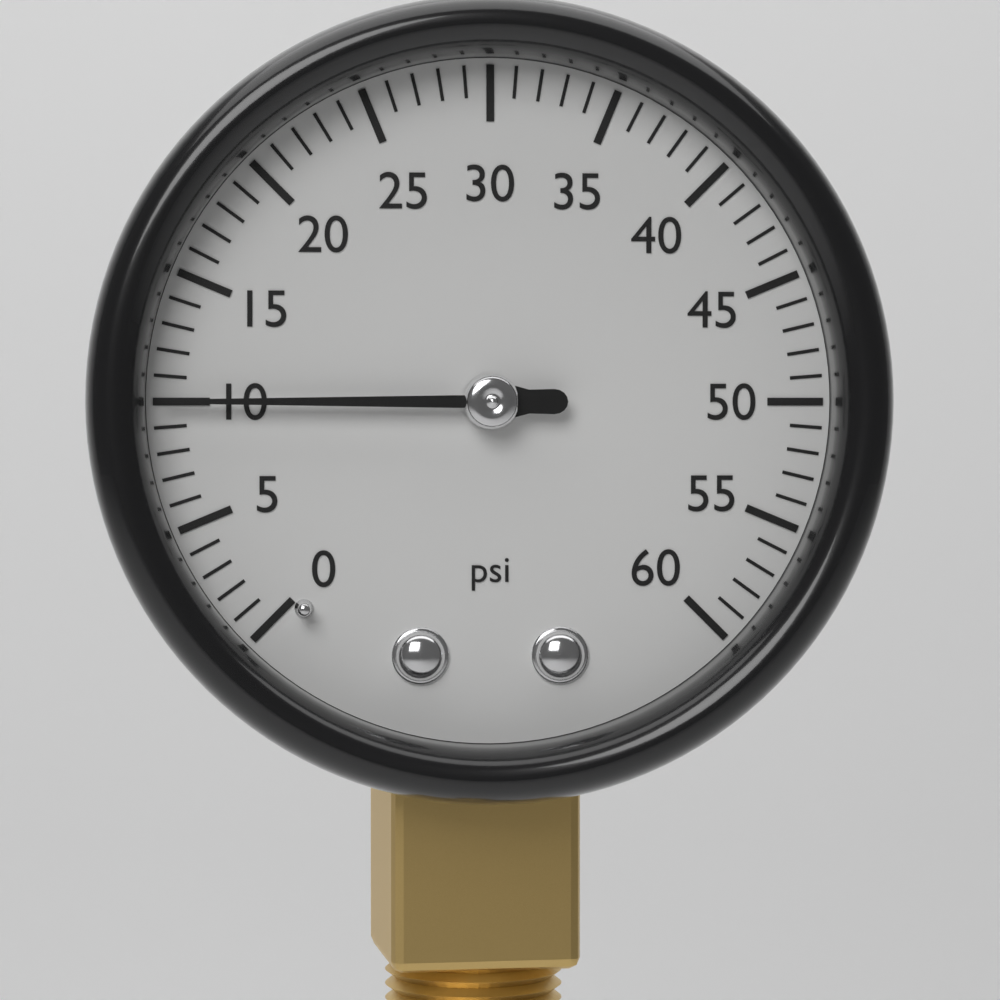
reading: 10 psi
